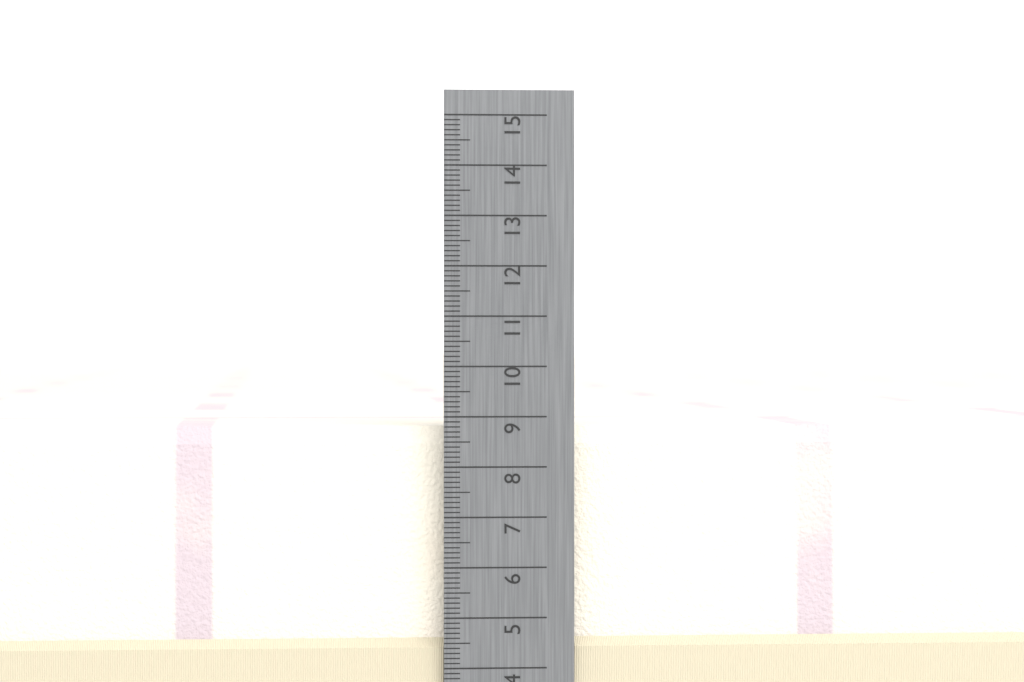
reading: 8.8 cm
